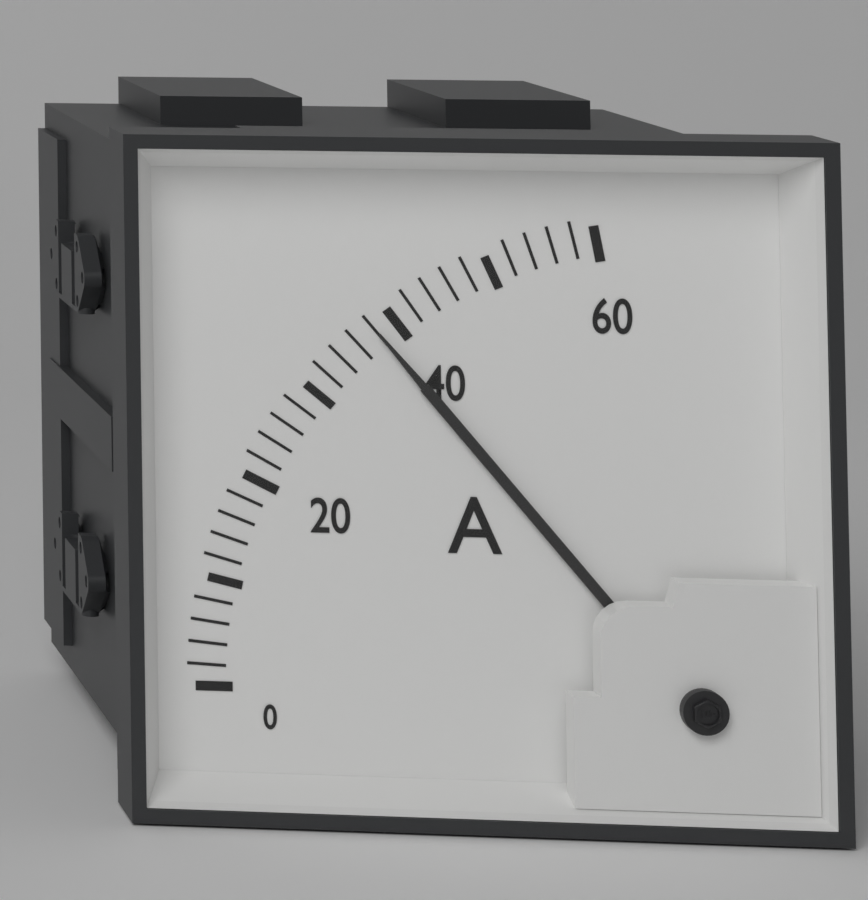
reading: 38 A
